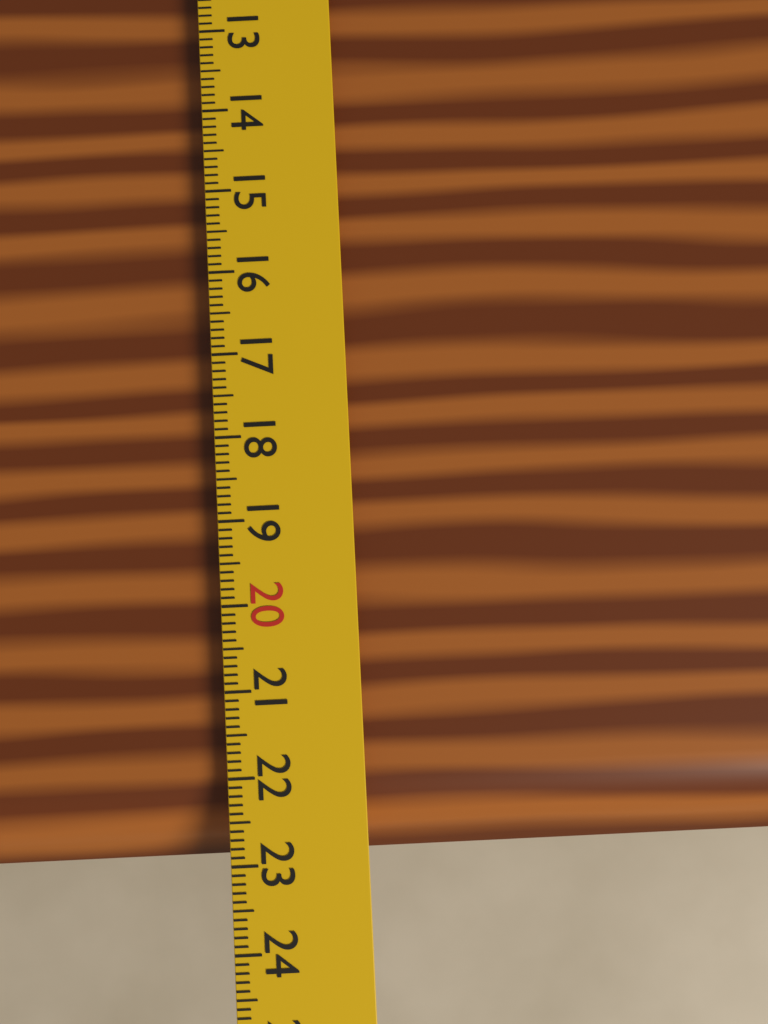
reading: 23.0 cm
